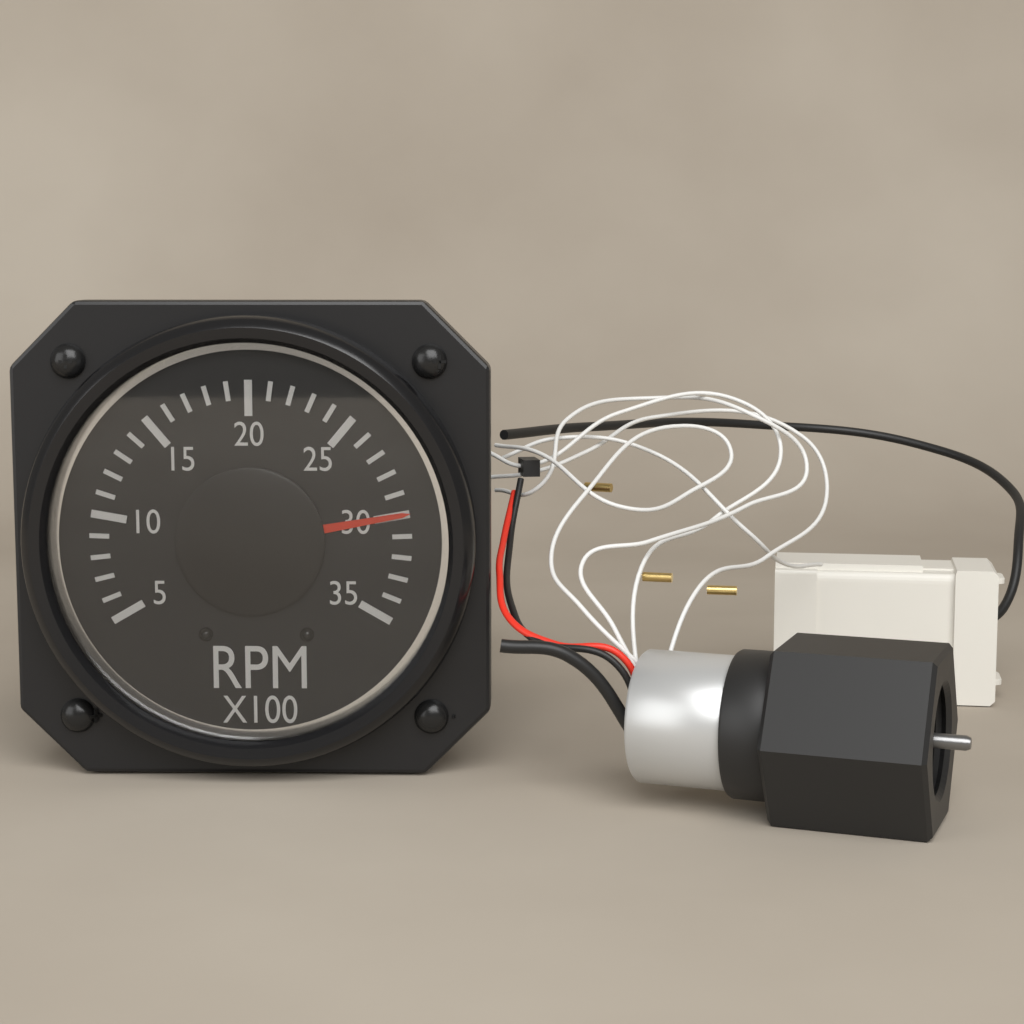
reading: 30 RPM x100
